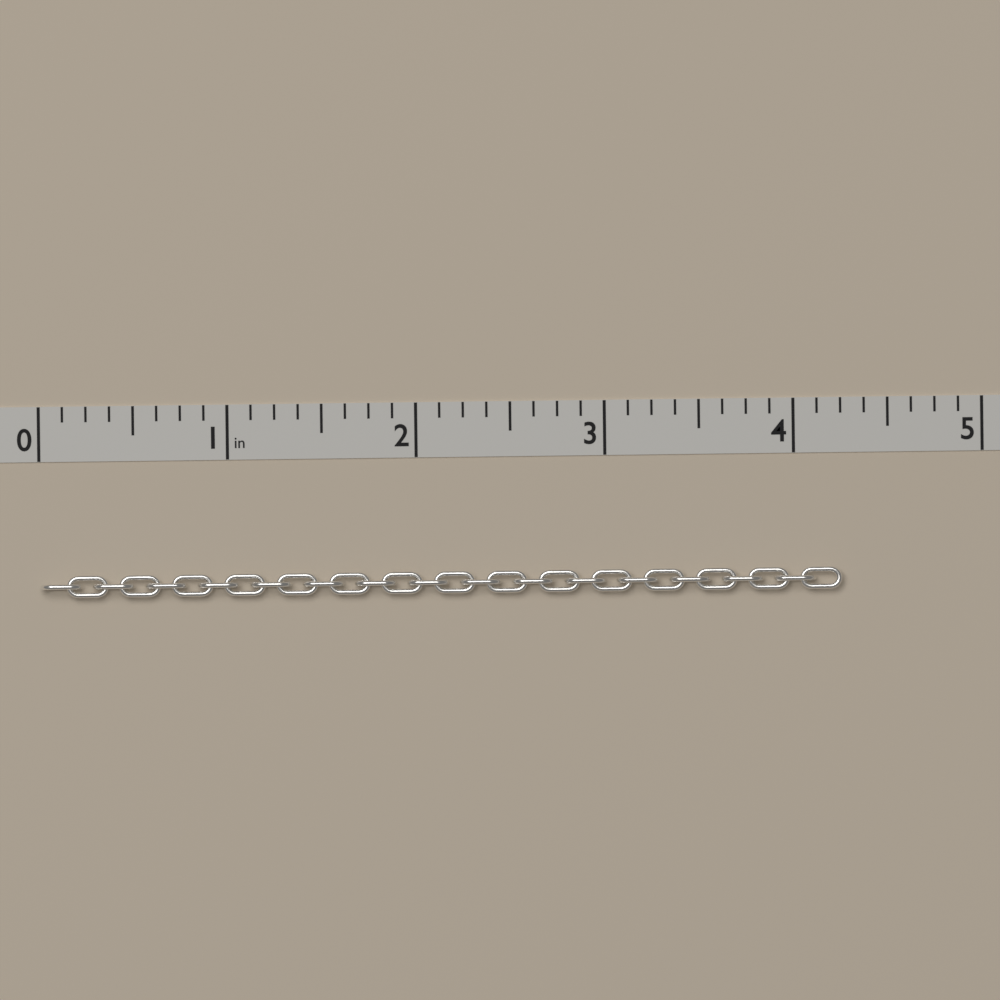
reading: 4.250 in
